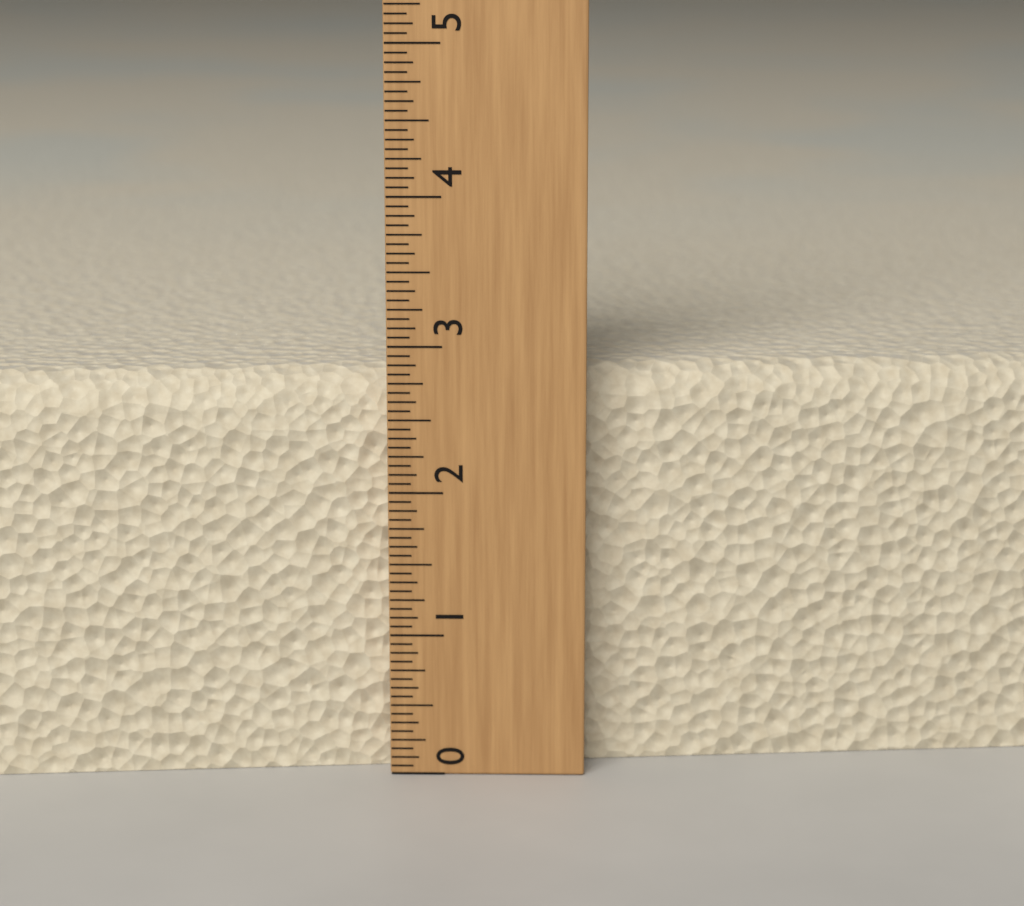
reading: 2.8125 (no unit)
